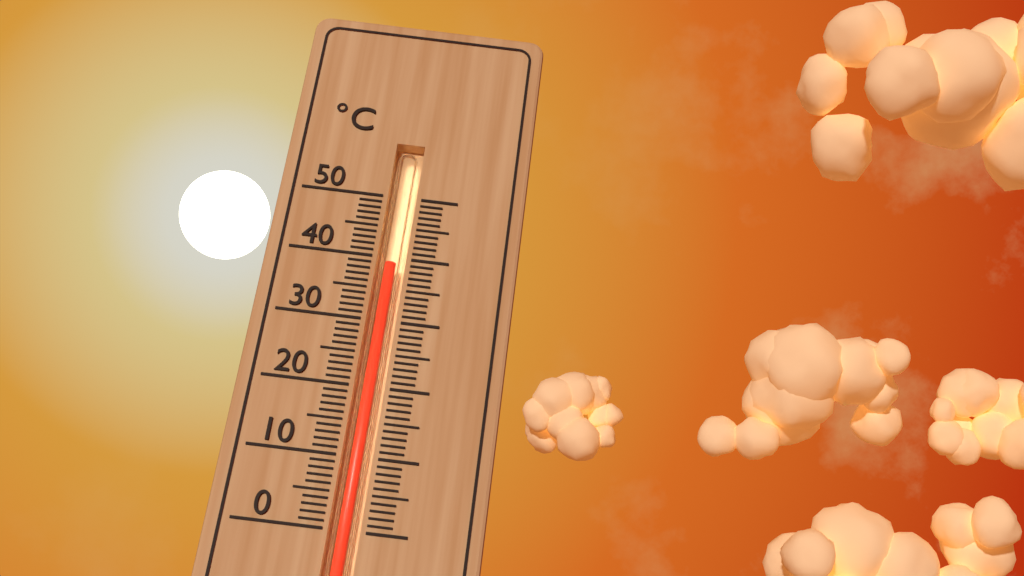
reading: 39 °C
